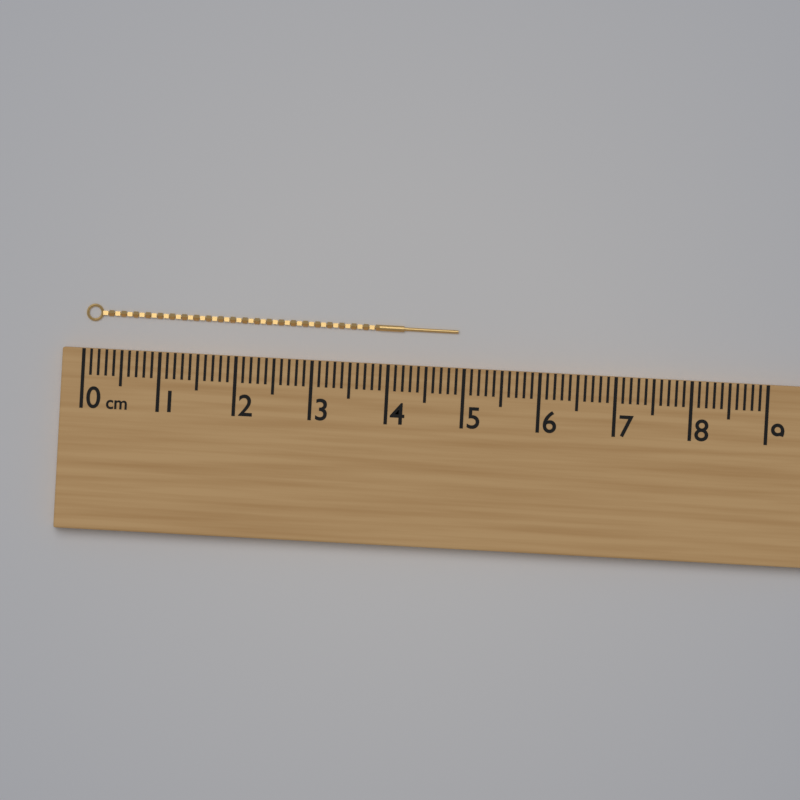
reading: 4.9 cm
